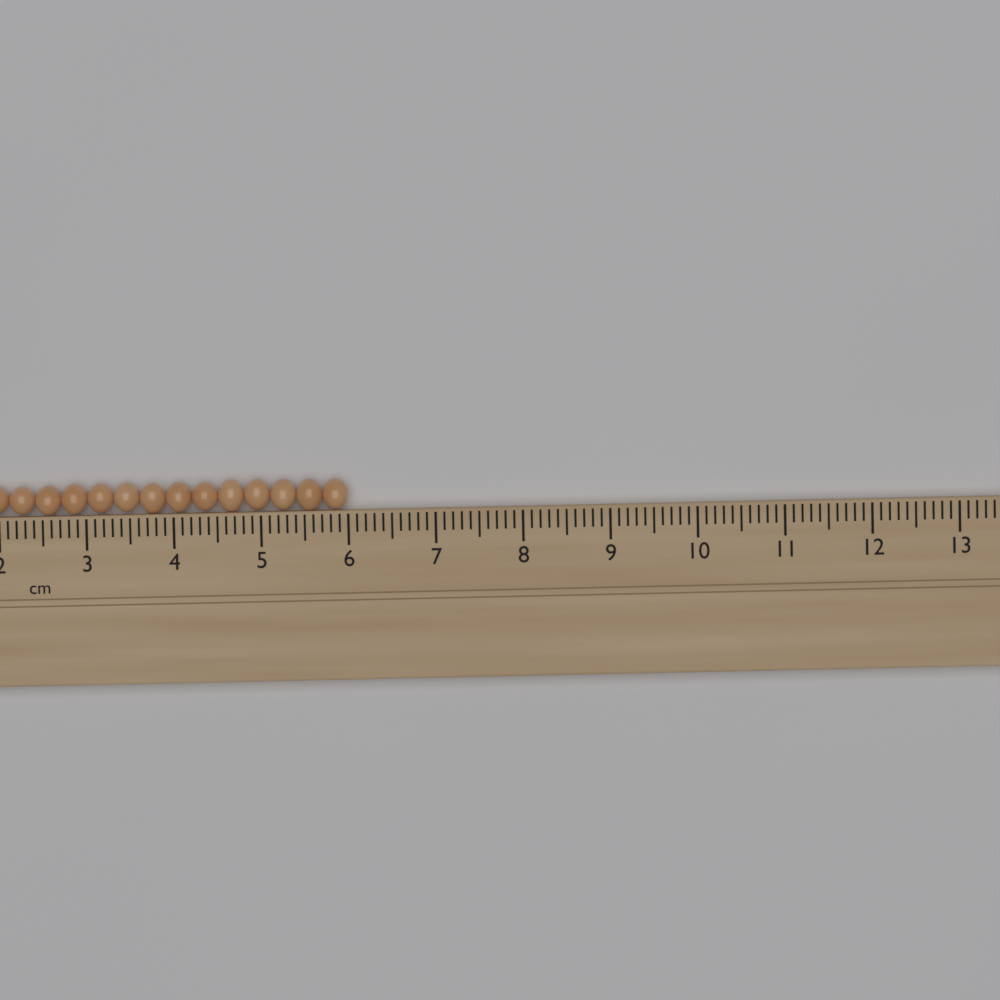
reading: 6.0 cm
